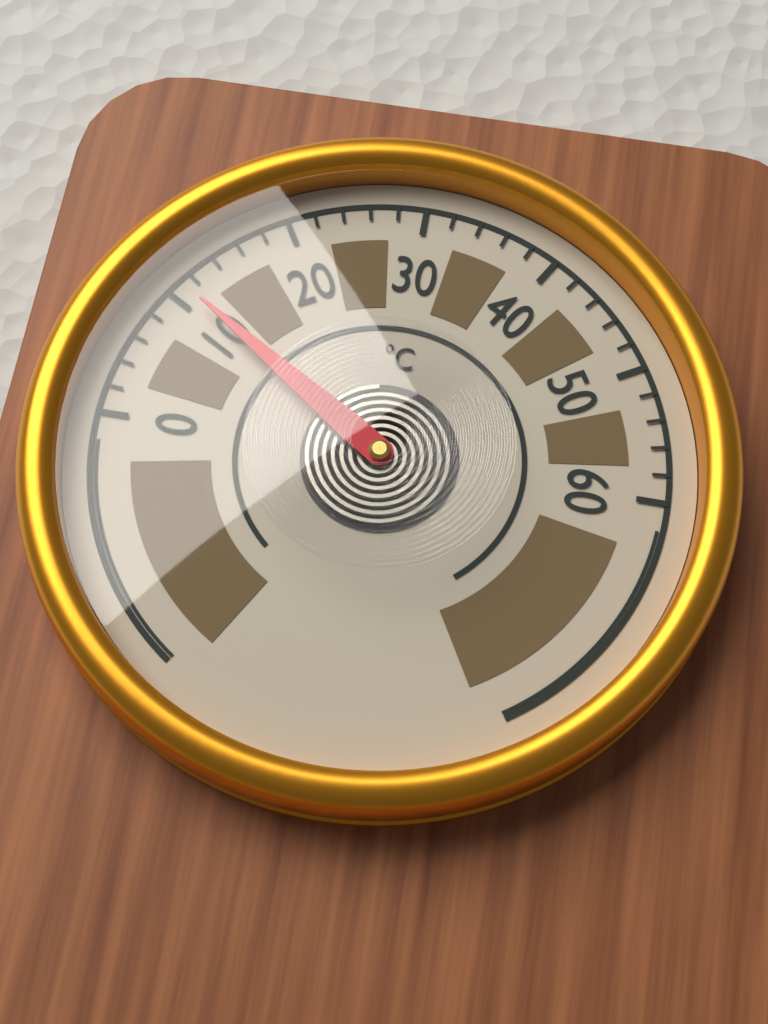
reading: 11 °C
